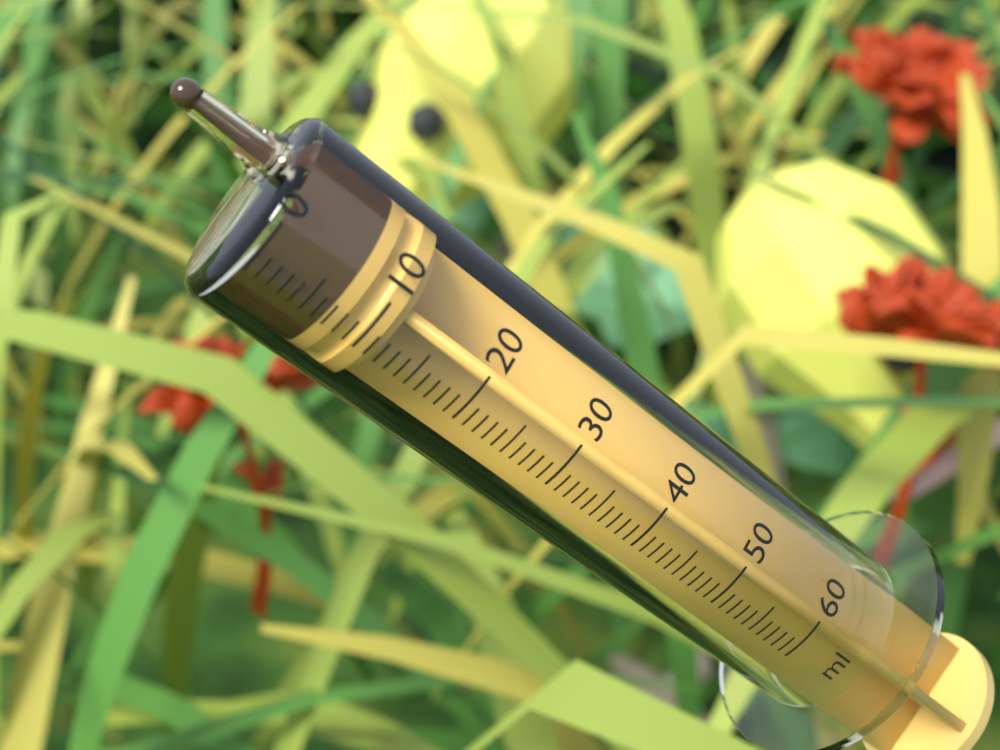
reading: 7 ml
